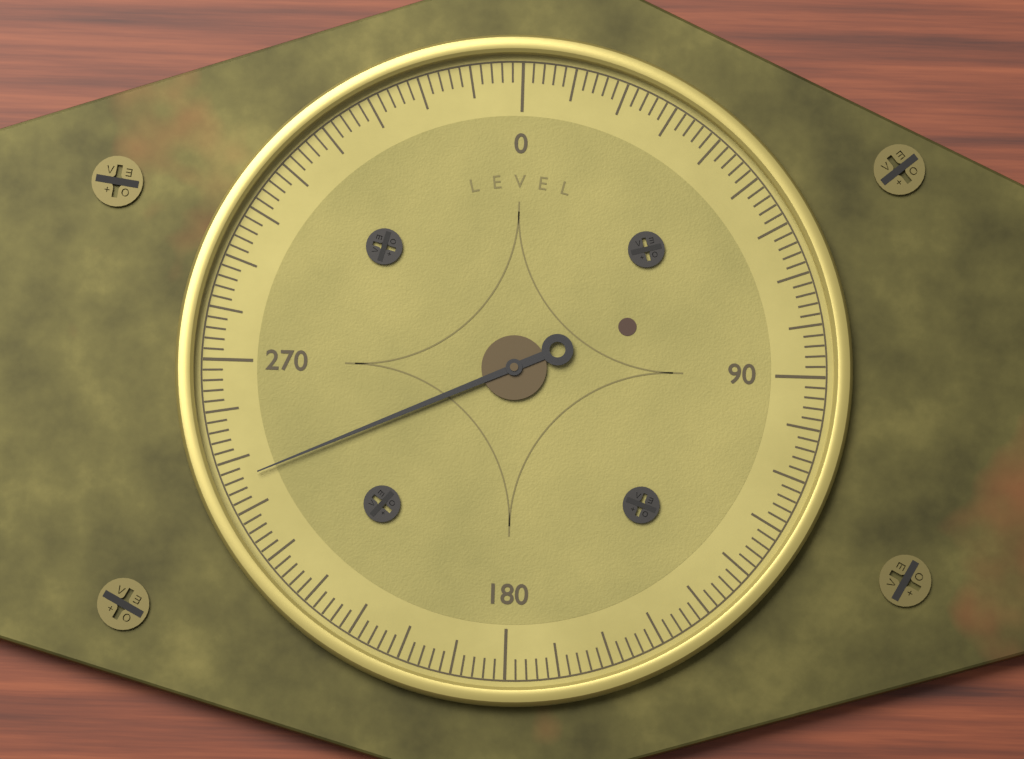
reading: 246 (no unit)
